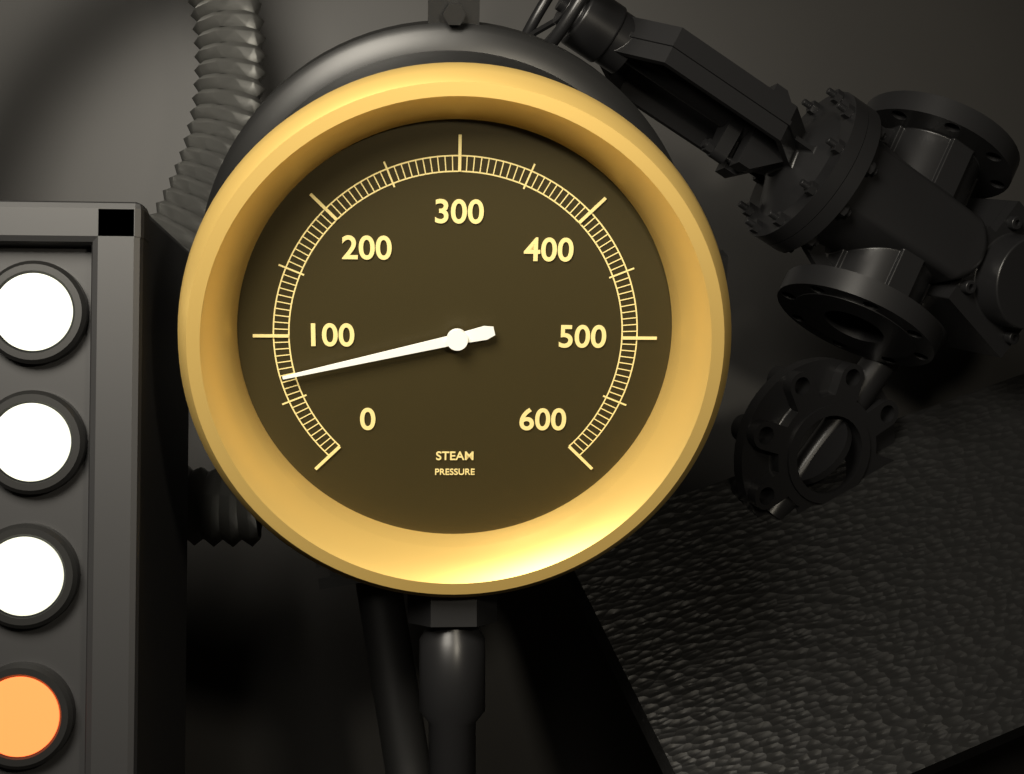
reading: 70 (no unit)
